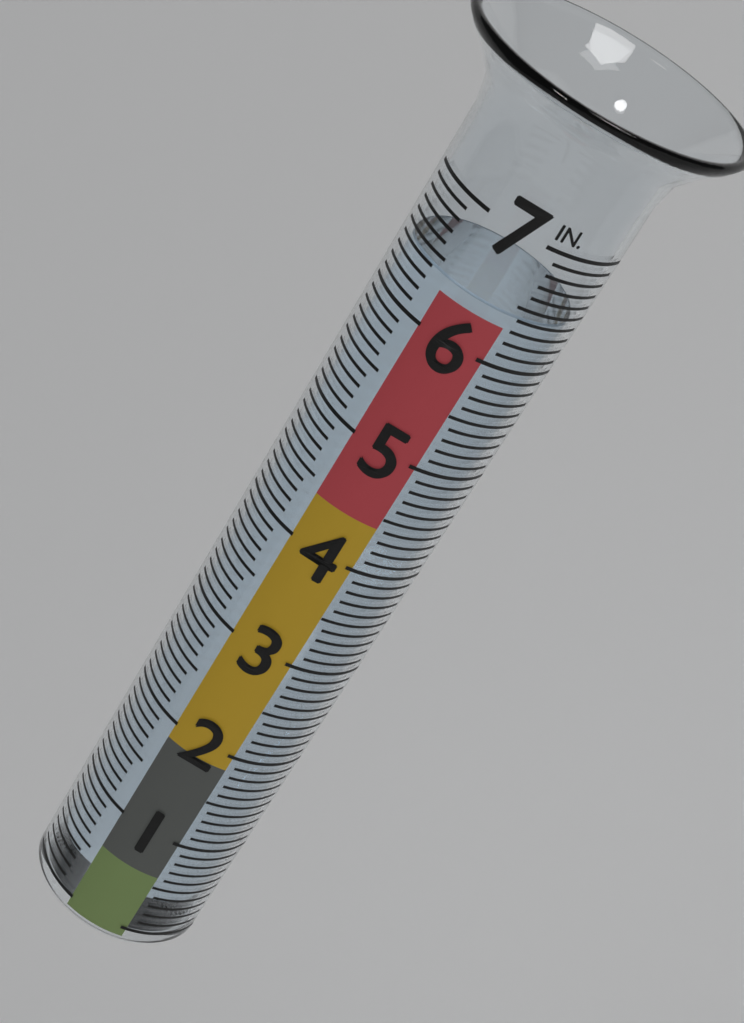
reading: 6.4 in
